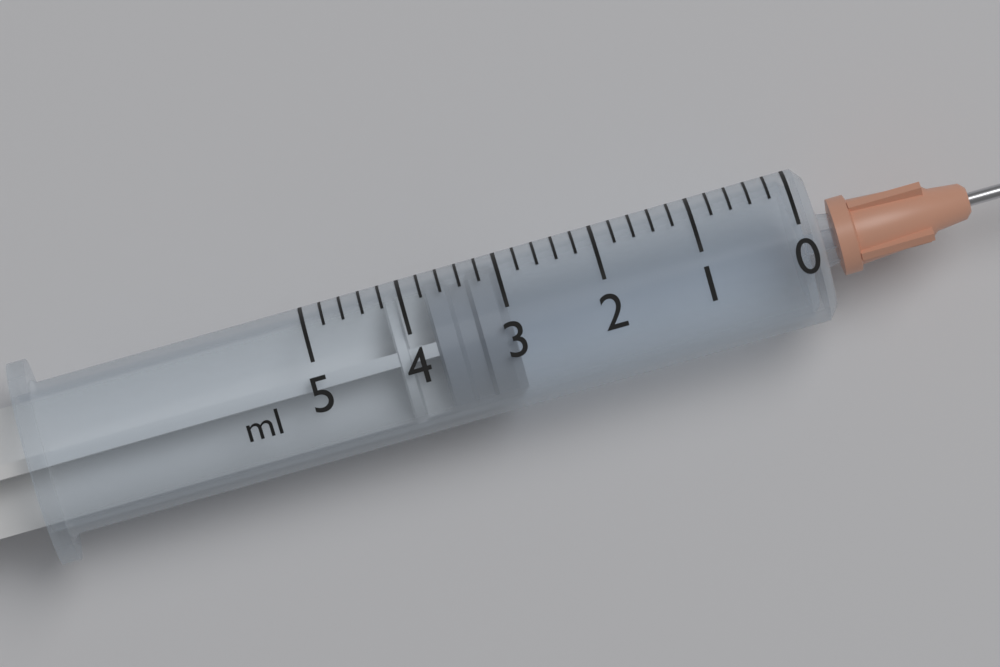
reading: 3.0 ml
